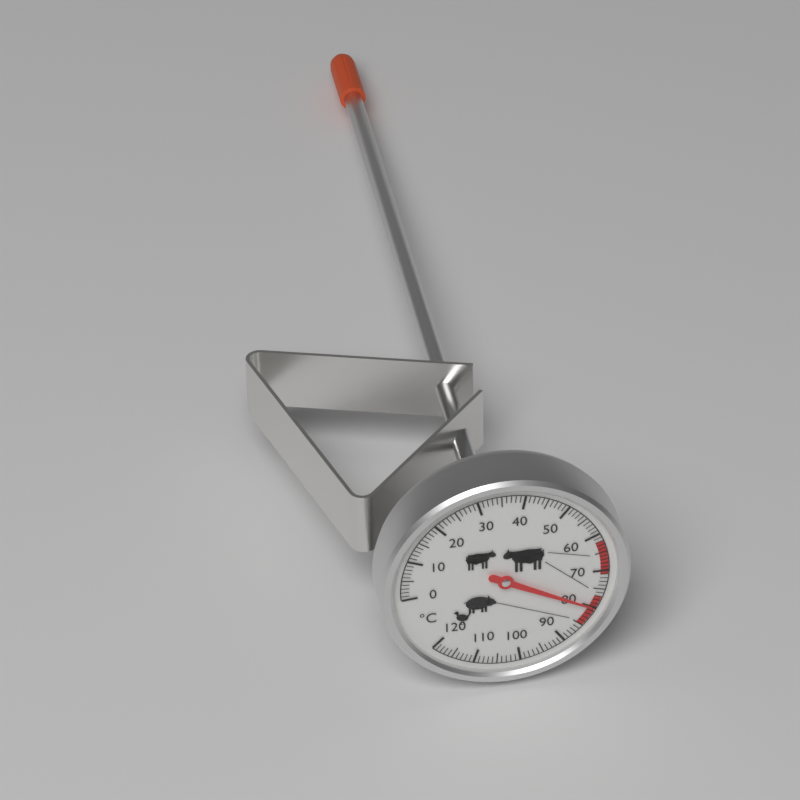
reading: 80 °C
